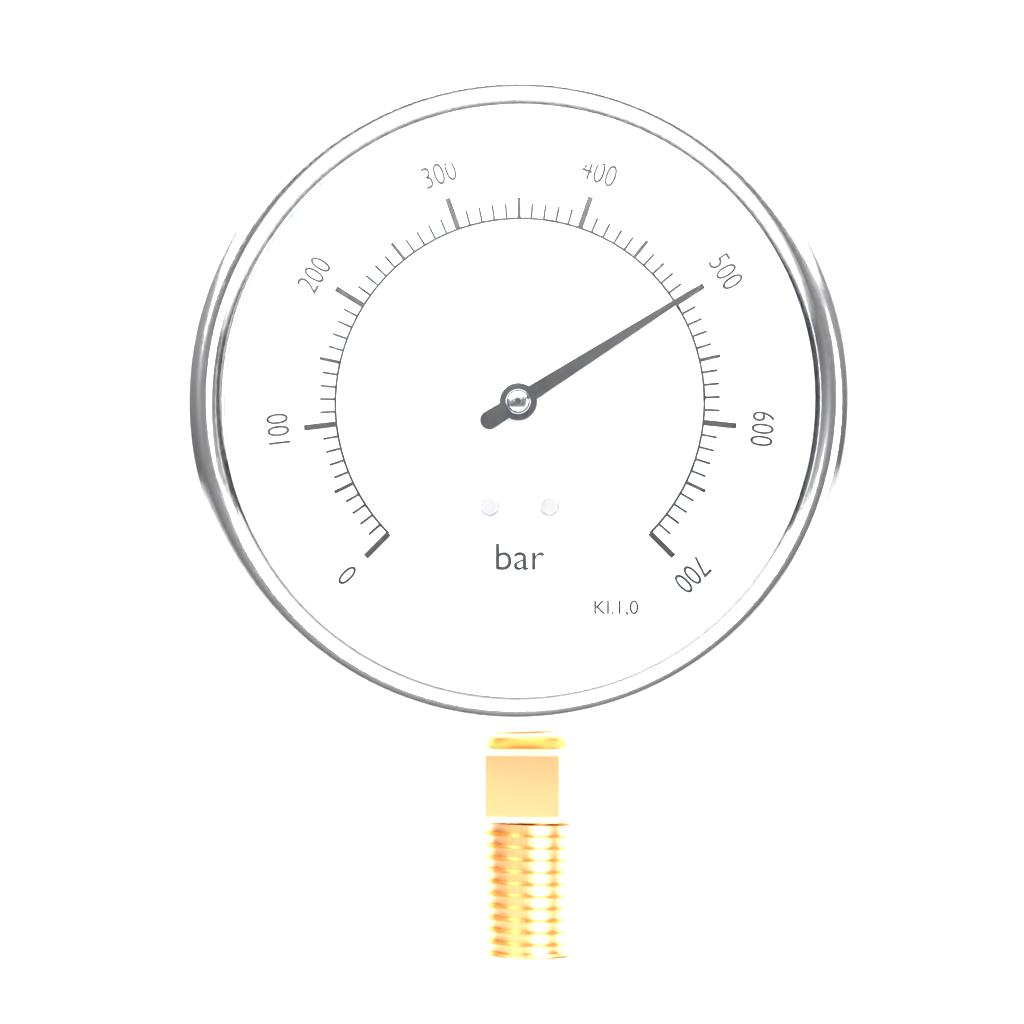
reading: 500 bar
